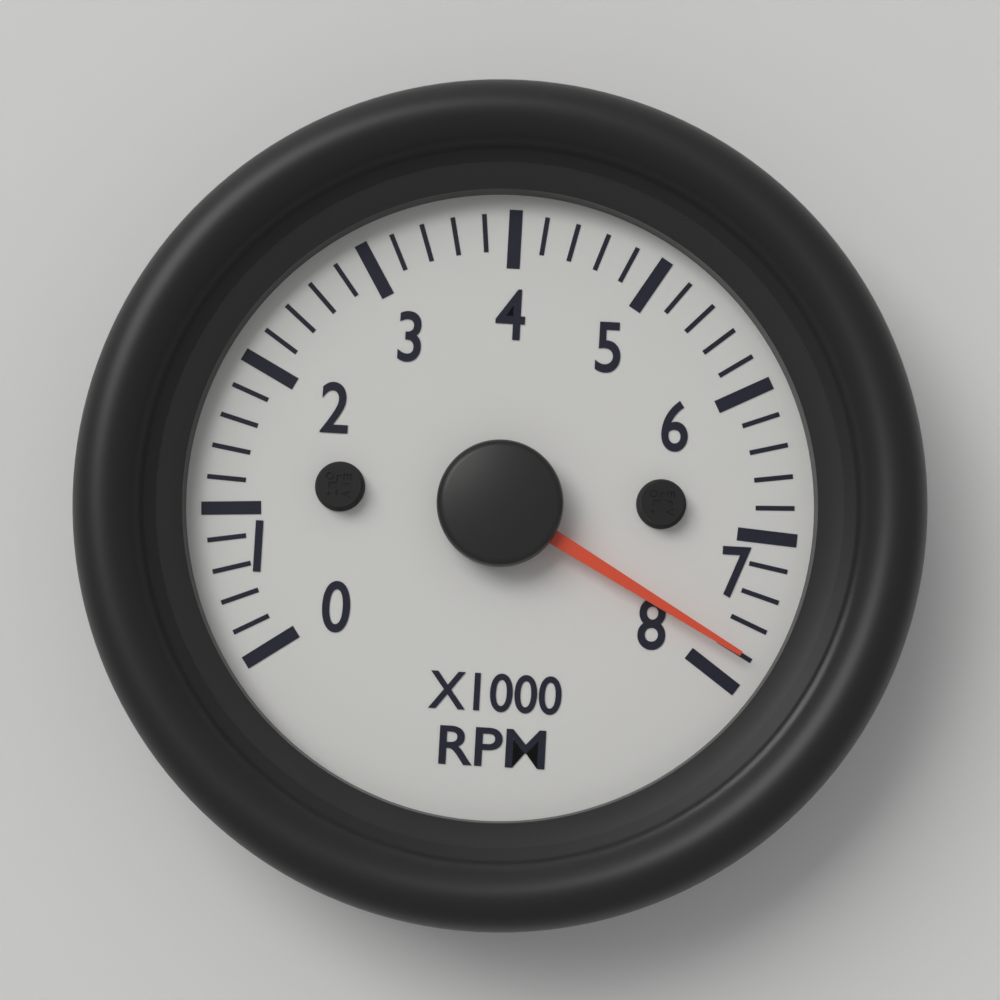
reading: 7800 RPM
